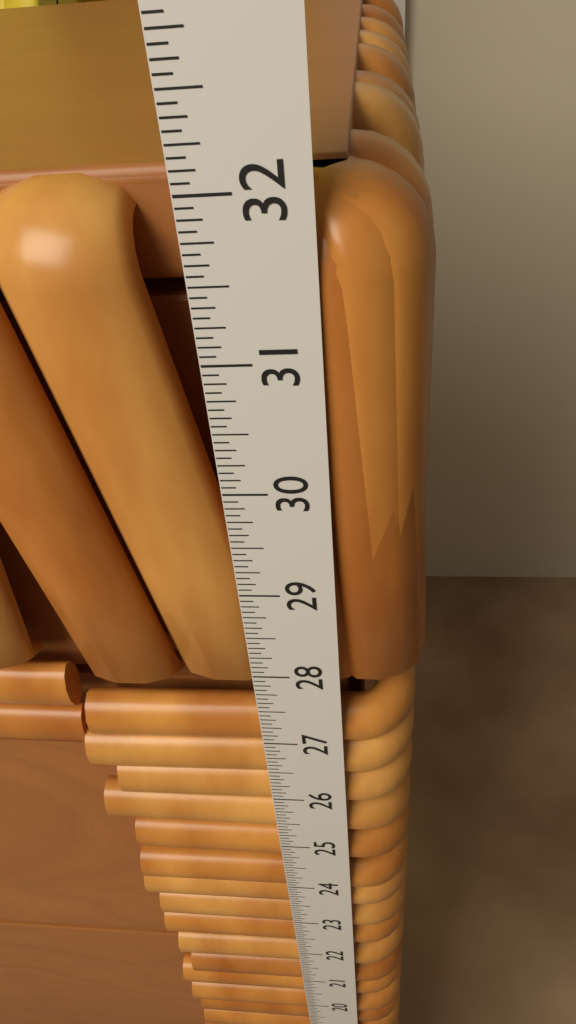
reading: 32.0000 in
